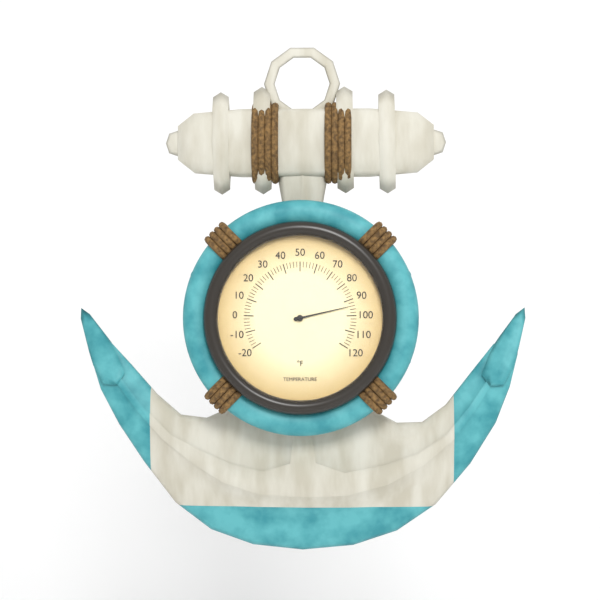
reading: 94 °F
